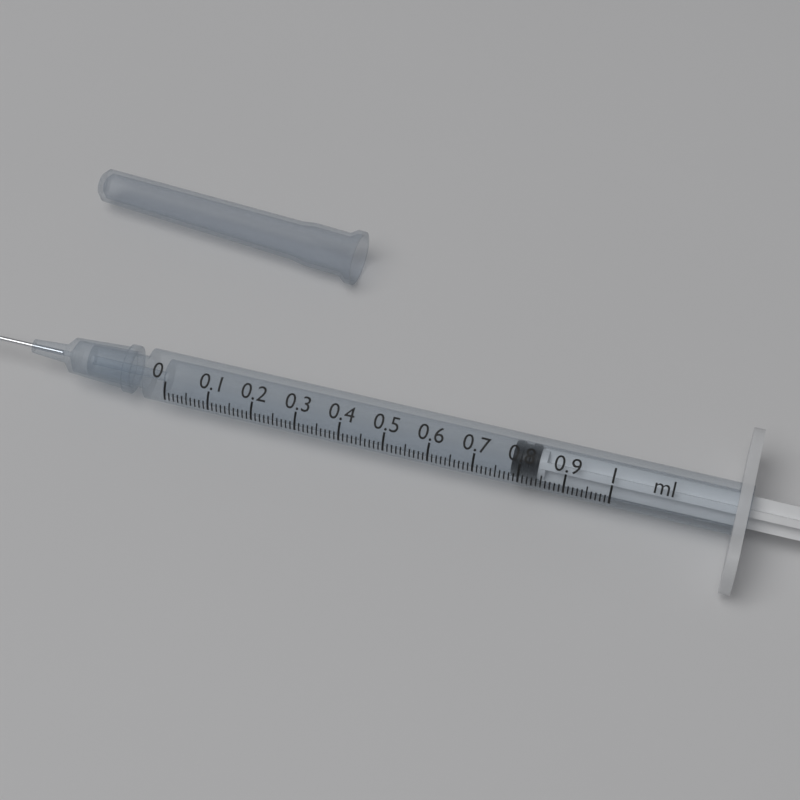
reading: 0.78 ml
